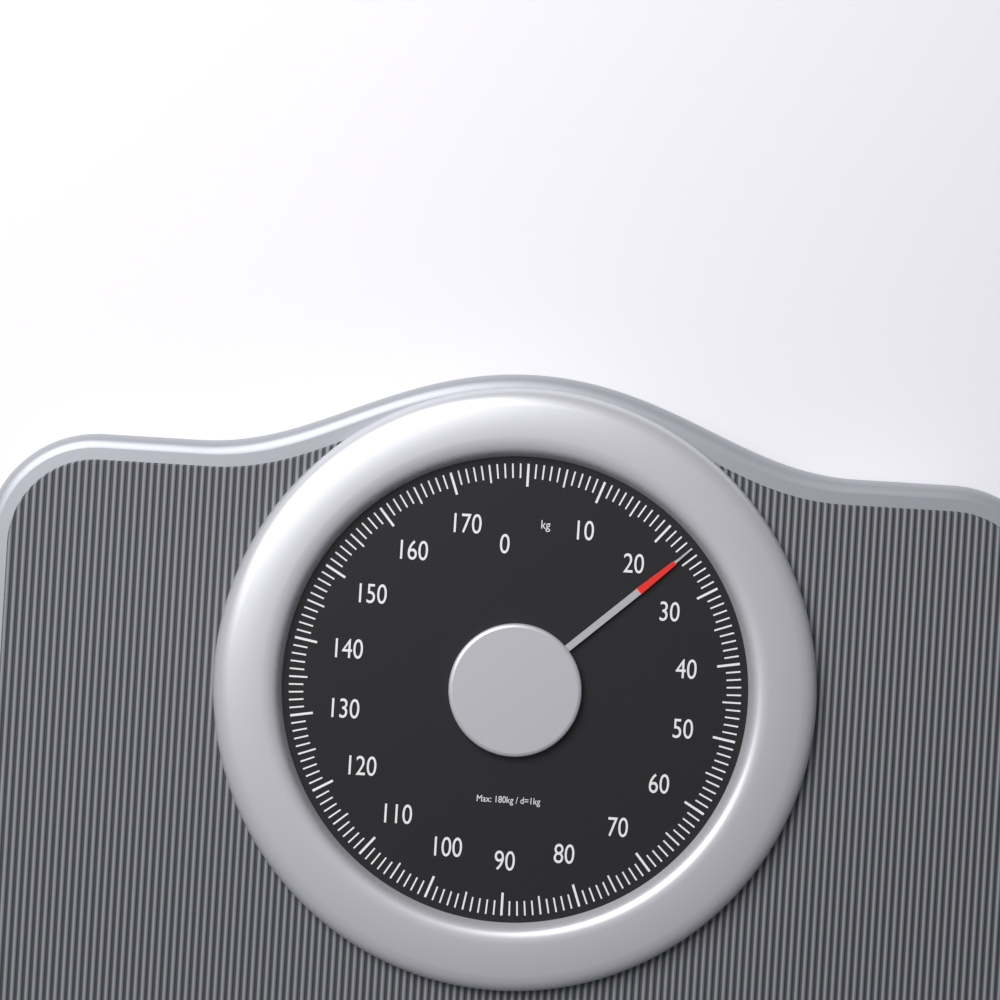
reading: 24 kg
